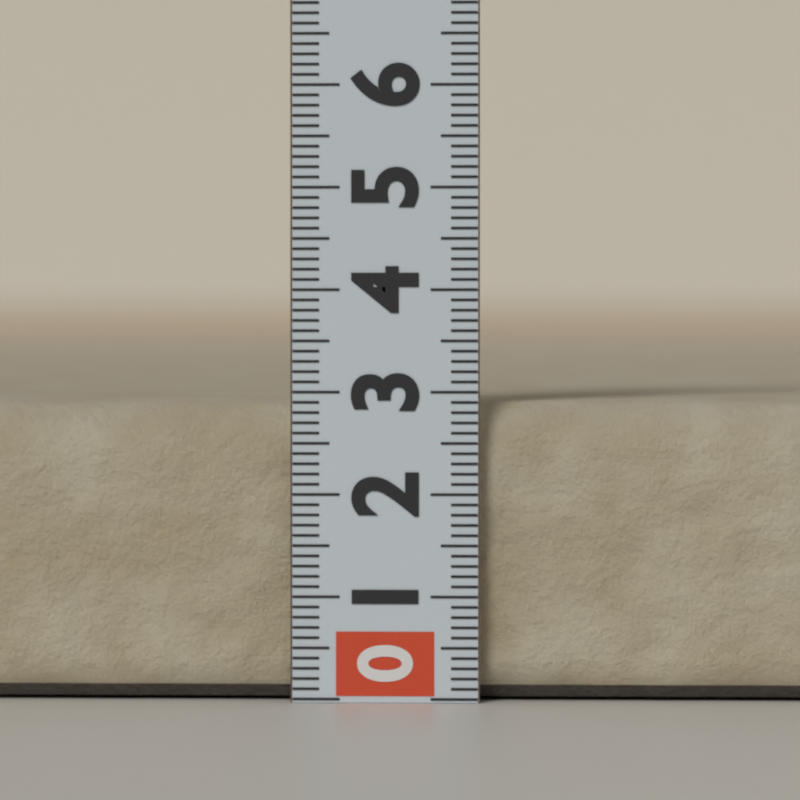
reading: 2.9 (no unit)
